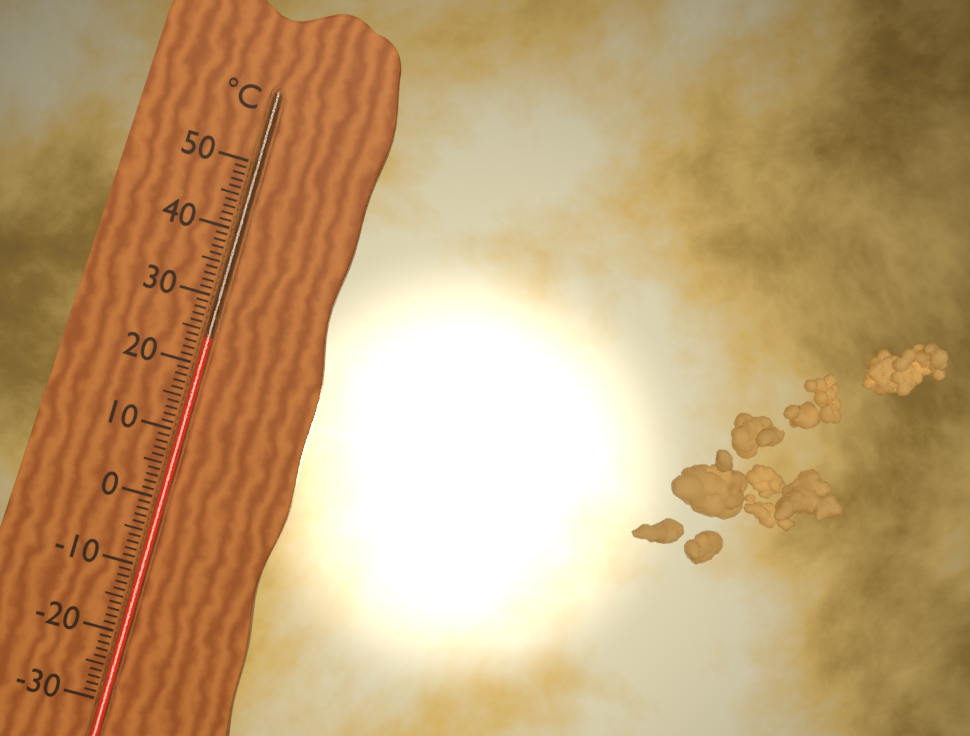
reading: 24 °C
